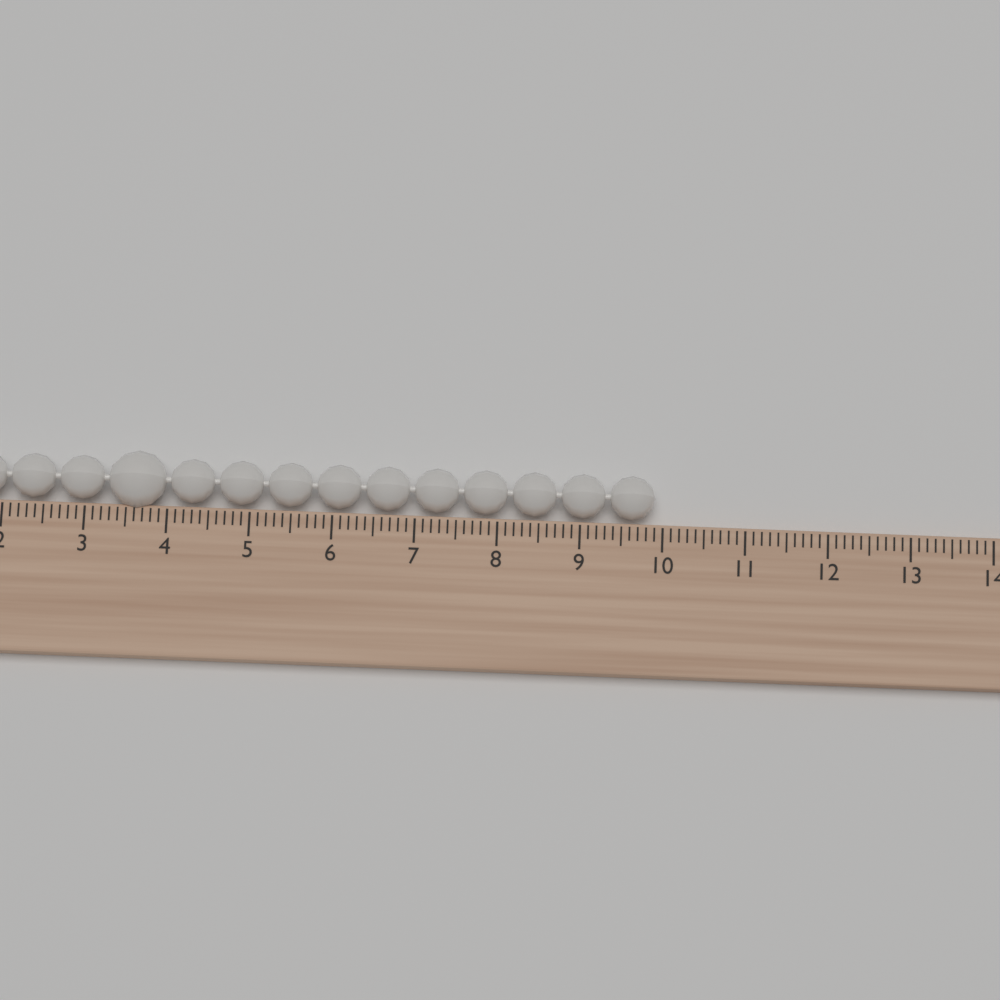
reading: 9.9 (no unit)
